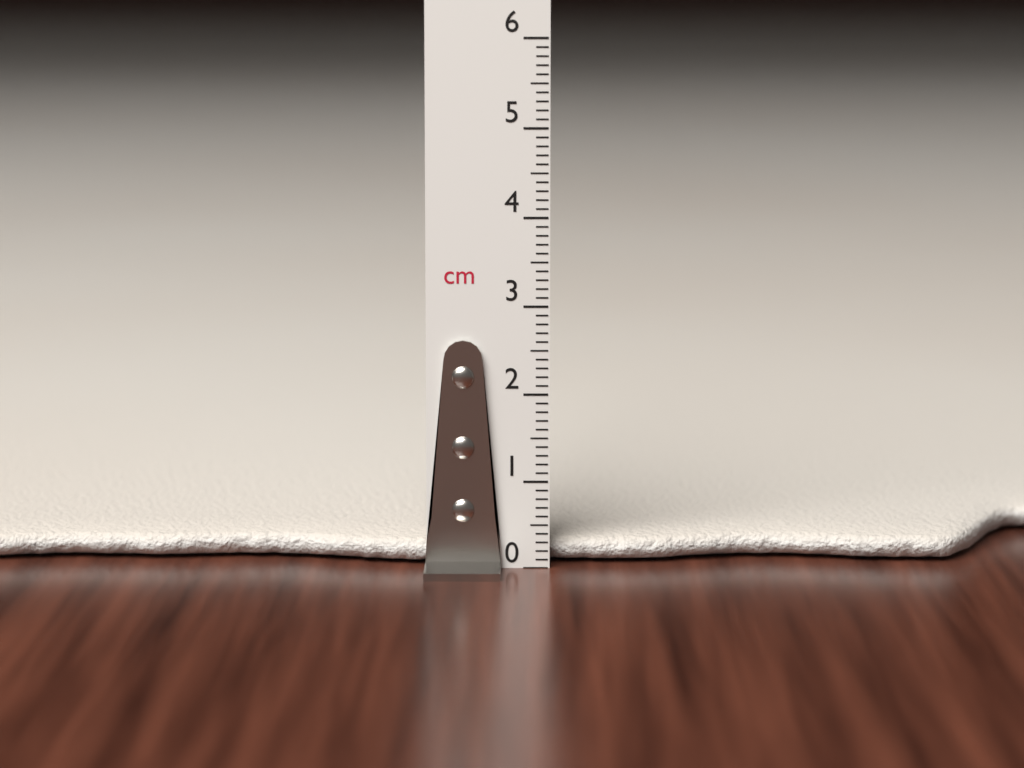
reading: 0.3 cm
